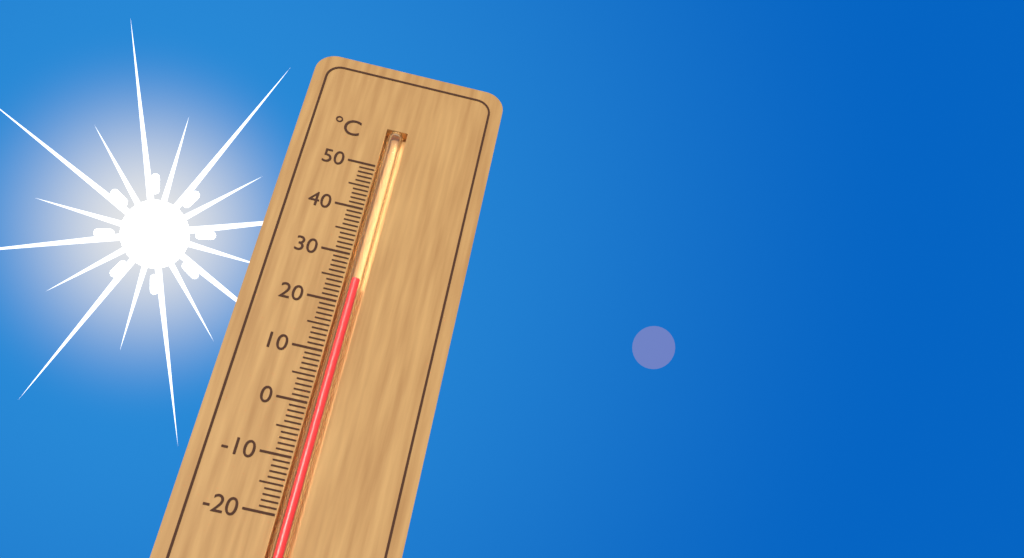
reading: 25 °C
